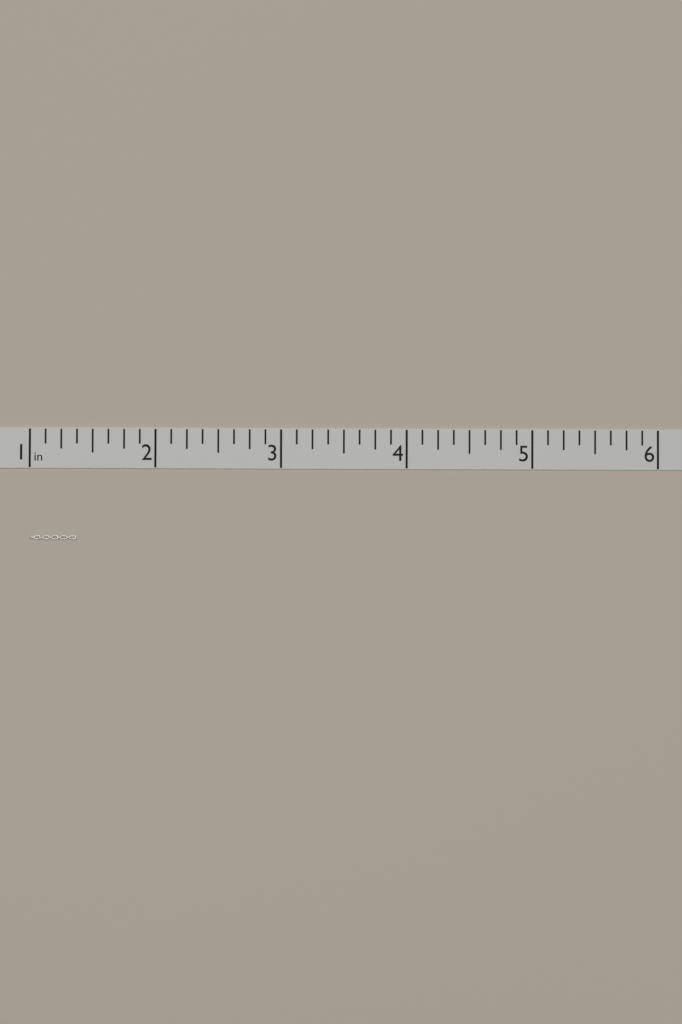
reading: 1.375 in
